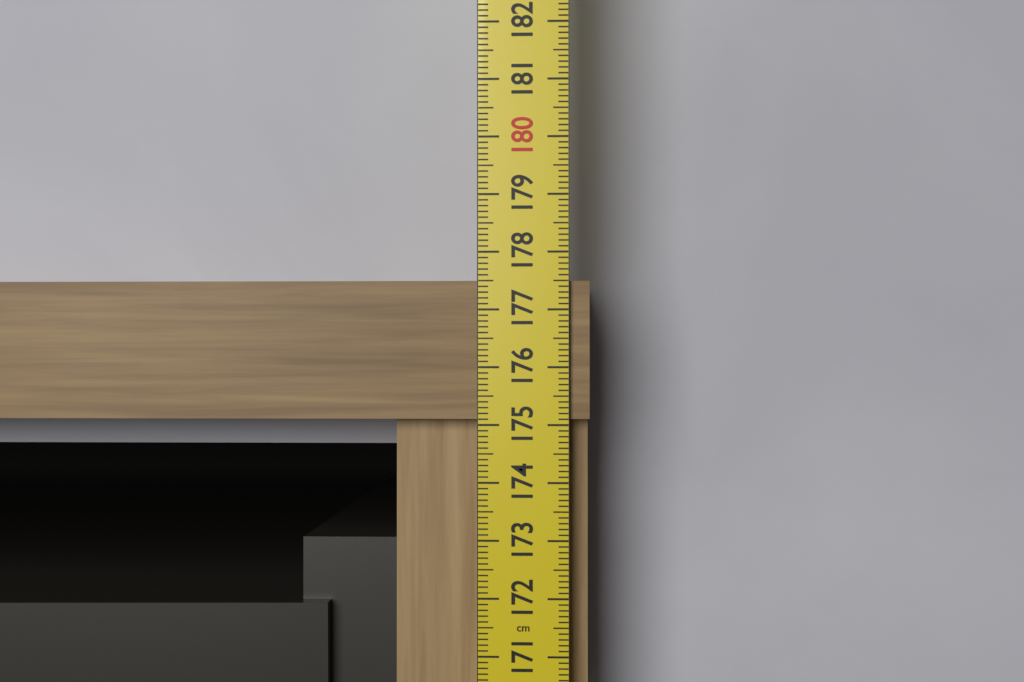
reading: 177.5 cm
